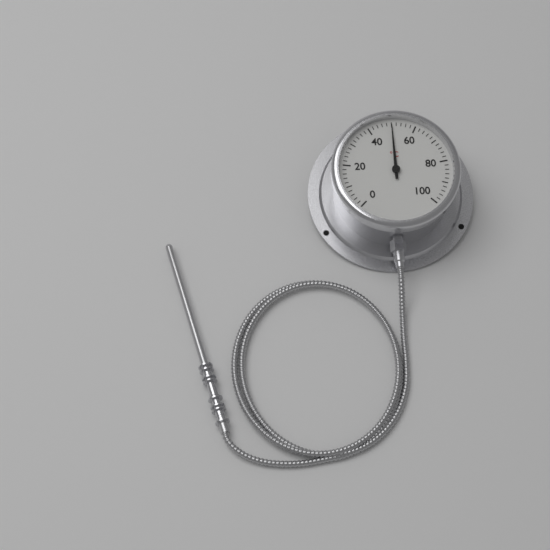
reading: 50 °C
